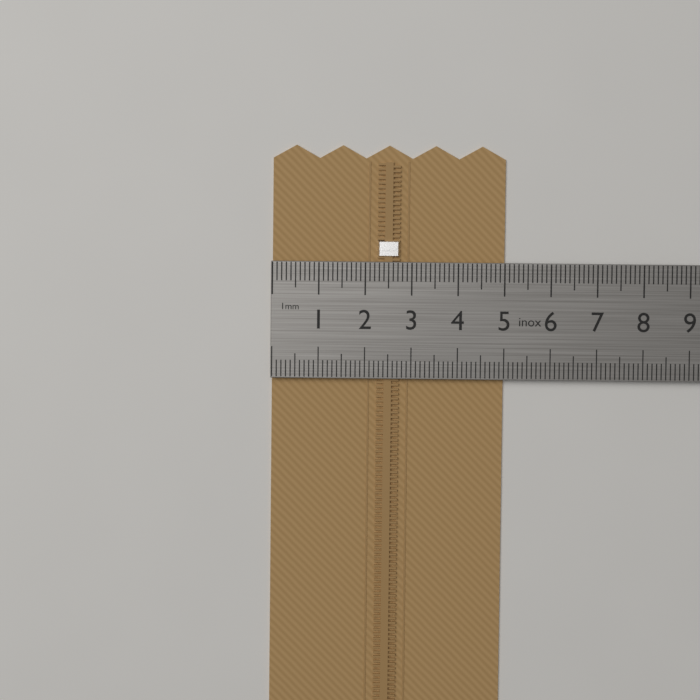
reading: 5.0 cm
